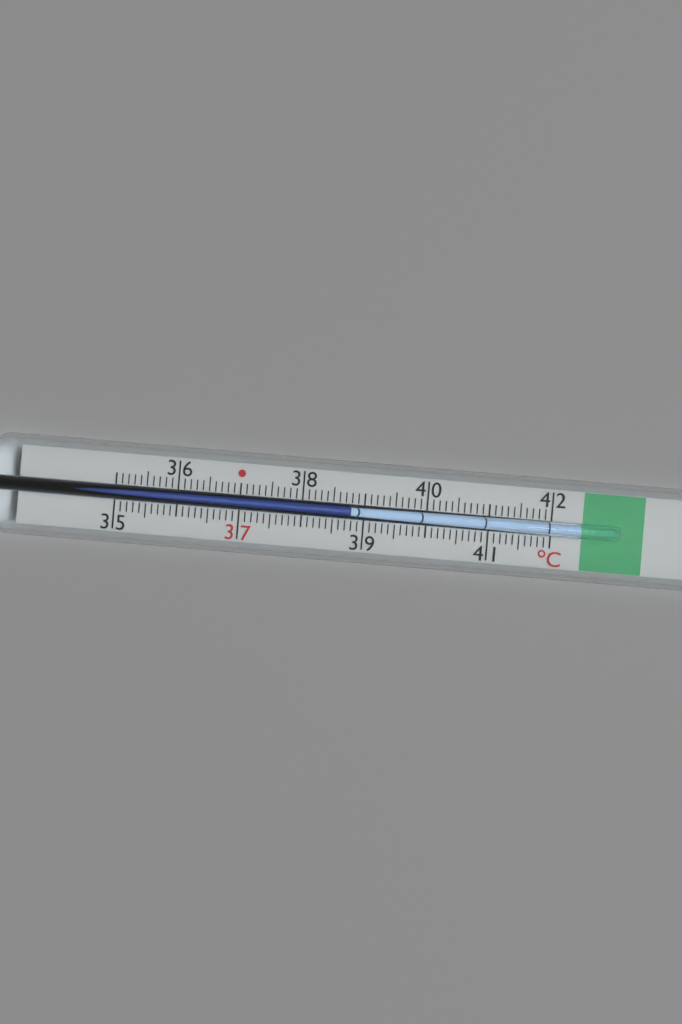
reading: 38.8 °C
